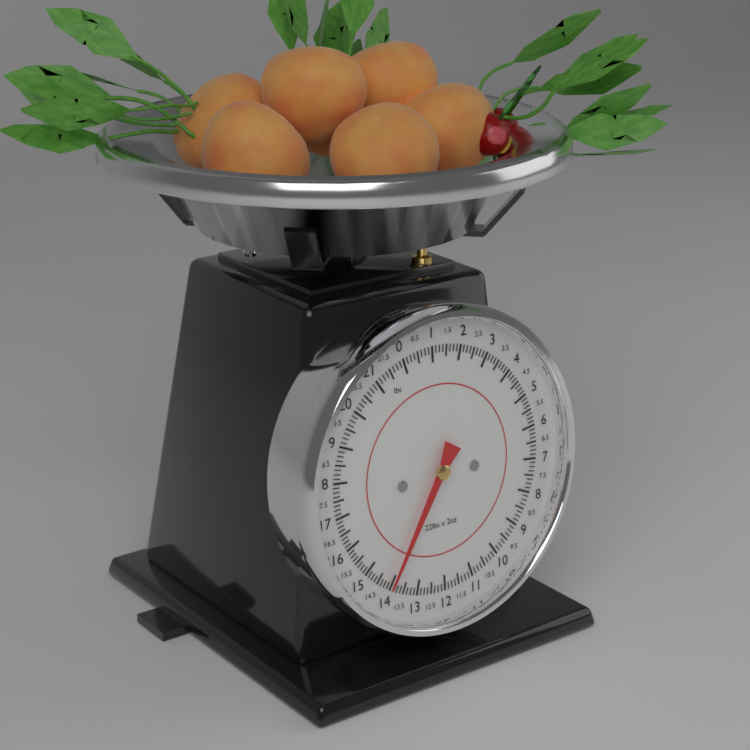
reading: 14.000 lbs
